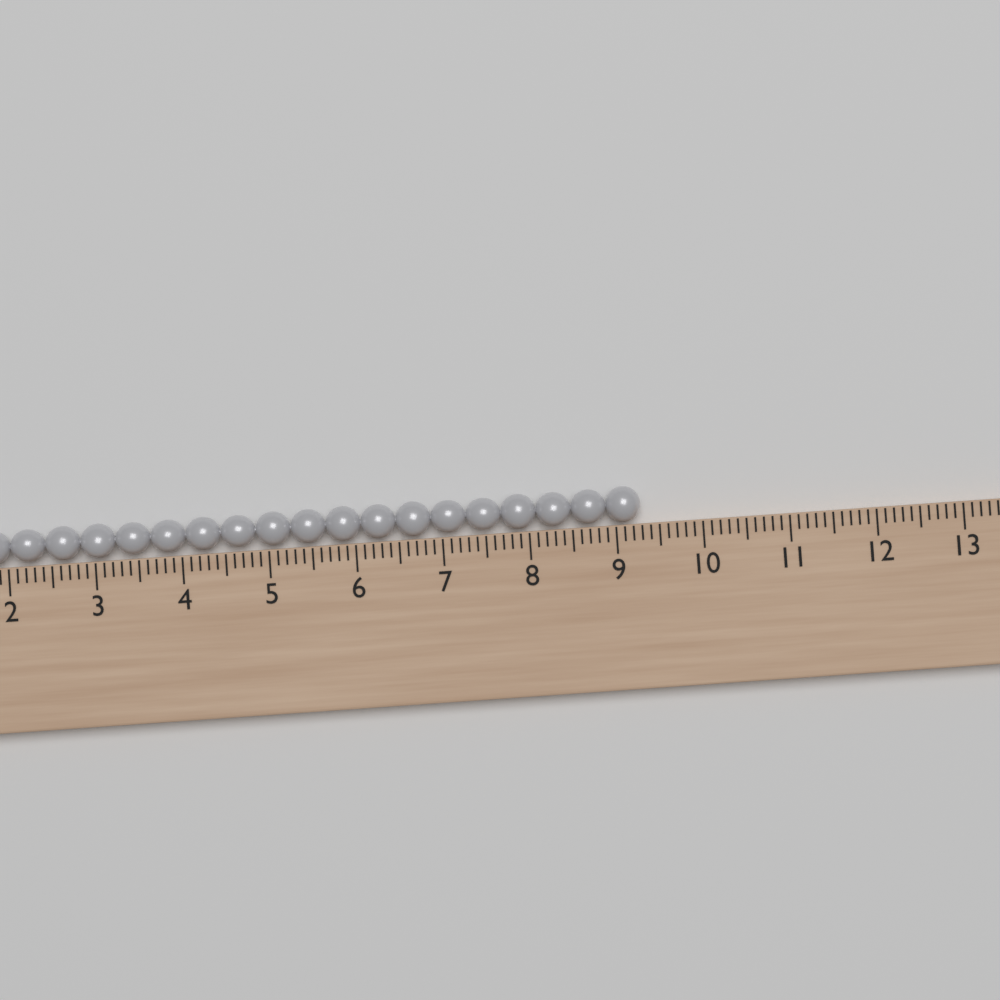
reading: 9.3 (no unit)
